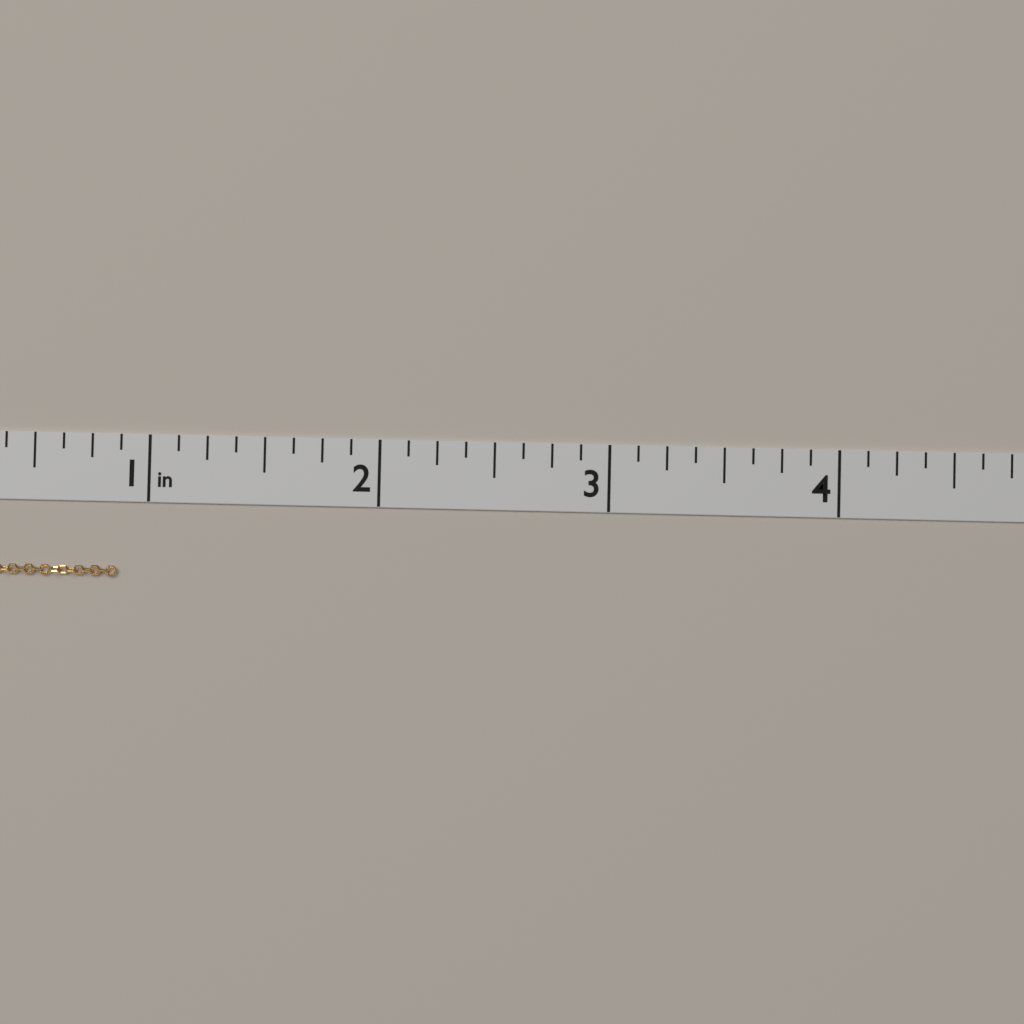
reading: 0.875 in
